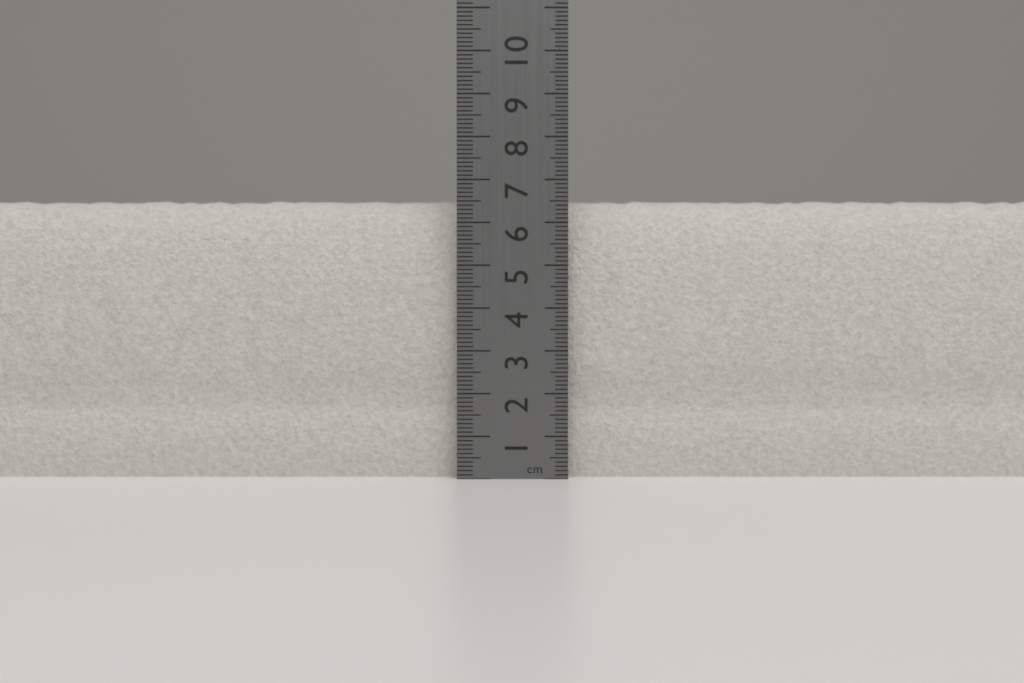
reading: 6.6 cm
